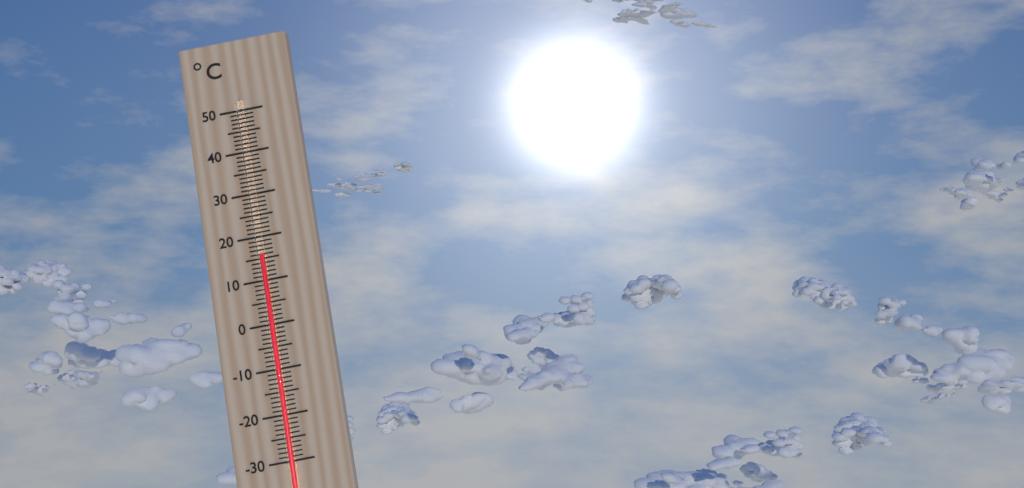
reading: 16 °C
